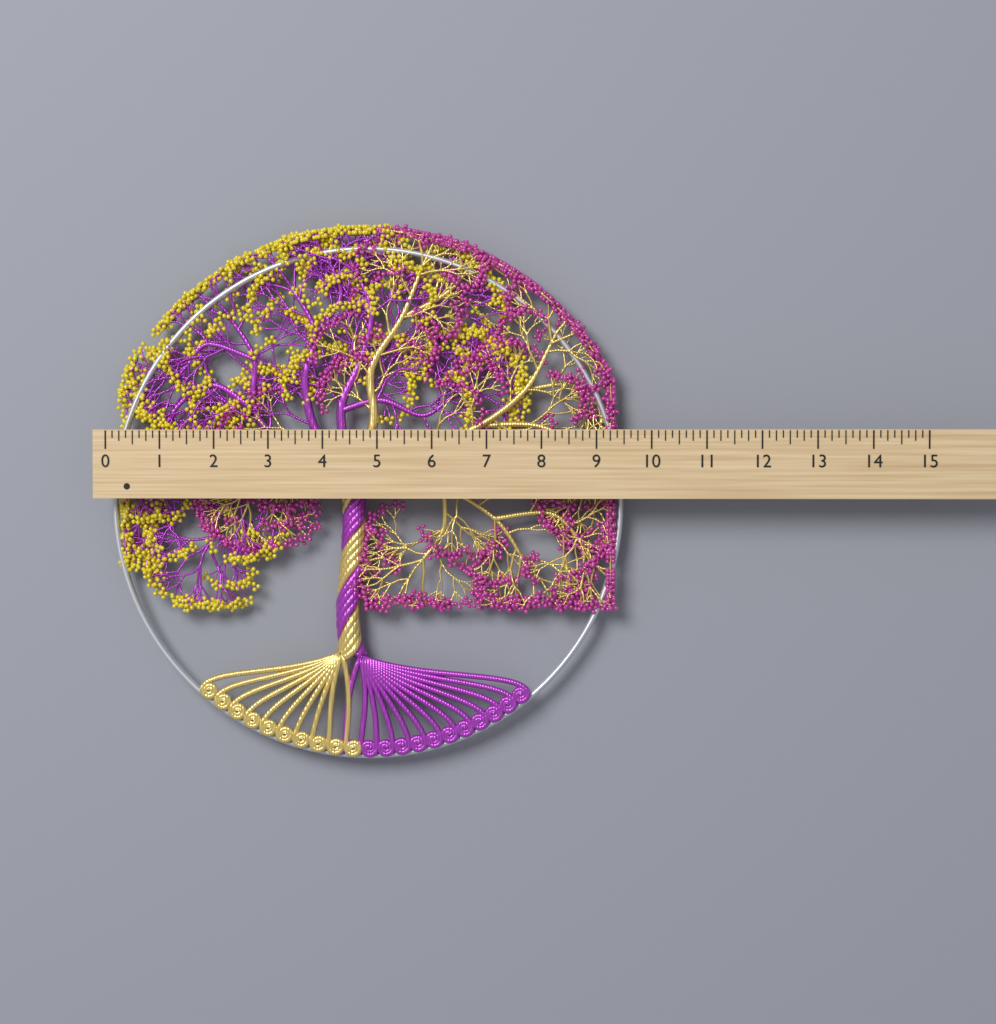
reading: 9.500 (no unit)
